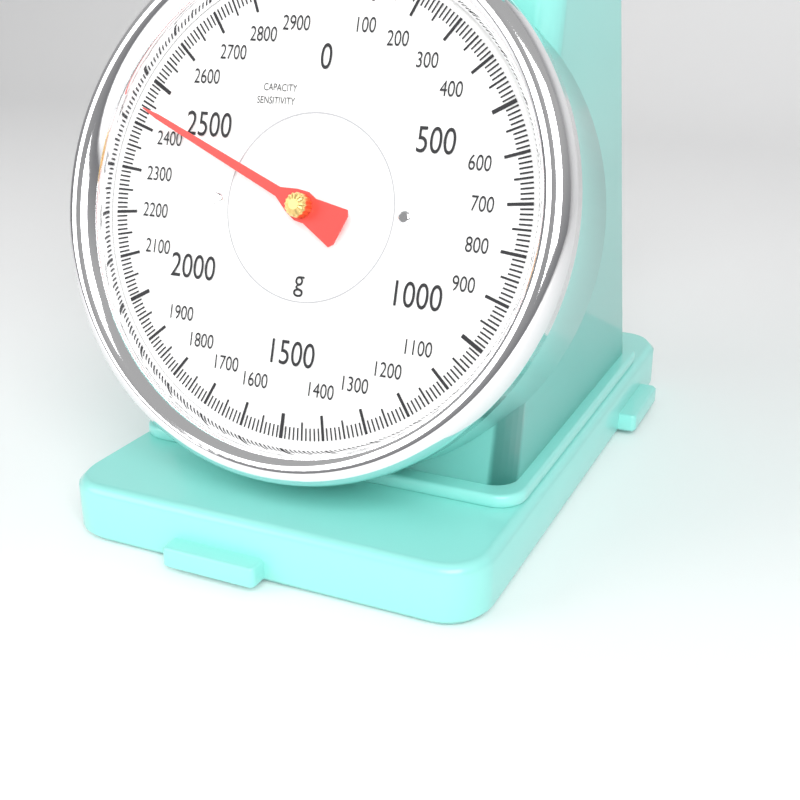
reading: 2440 g
